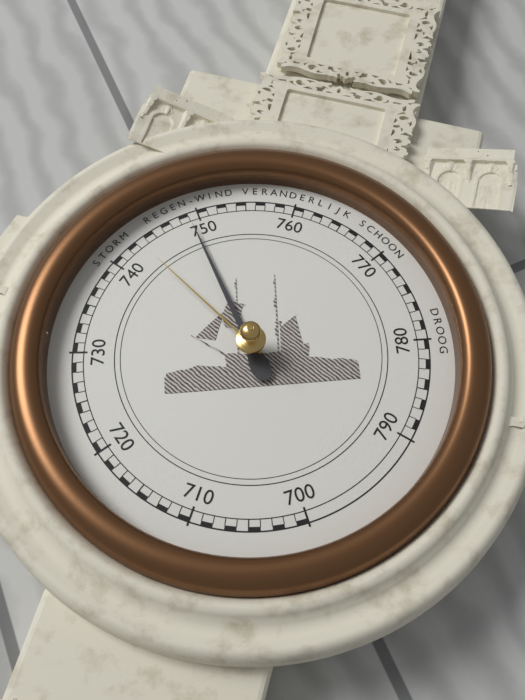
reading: 749 mmHg
